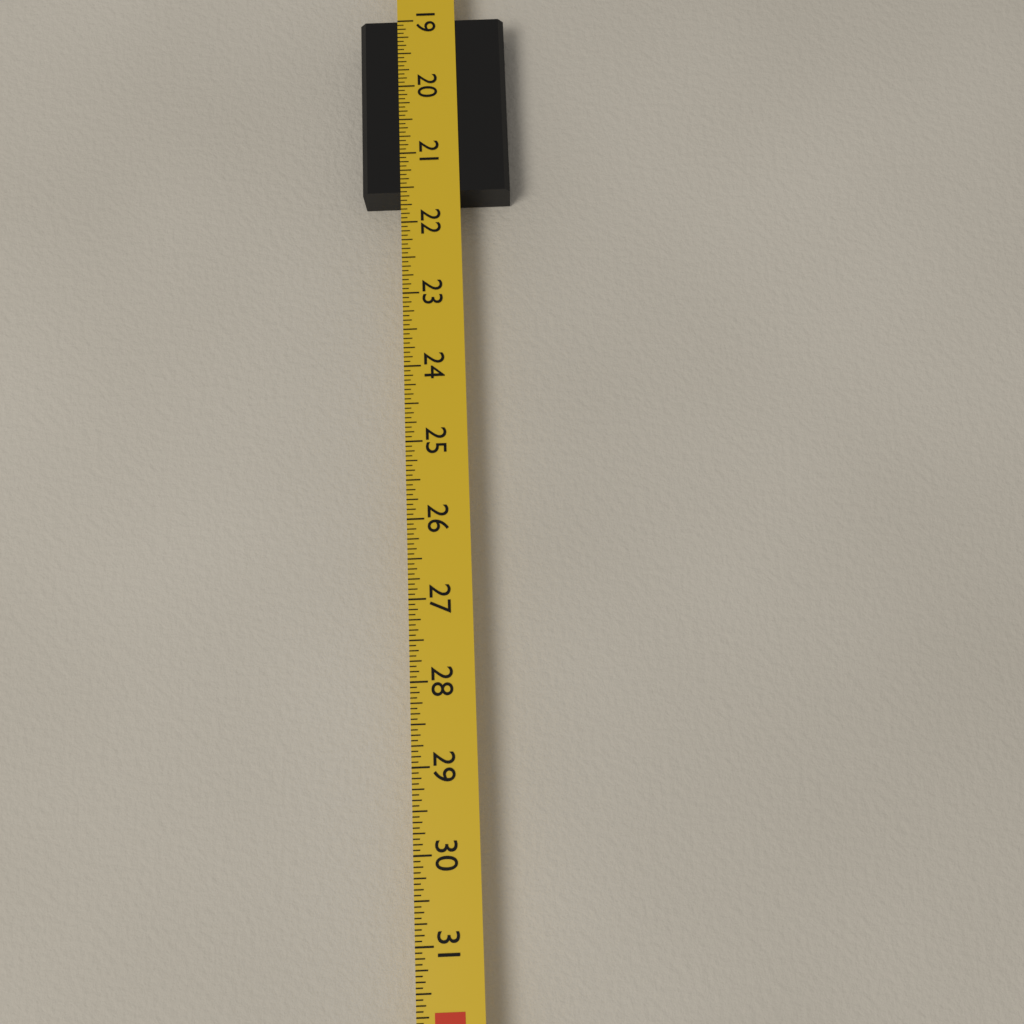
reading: 21.5625 in
